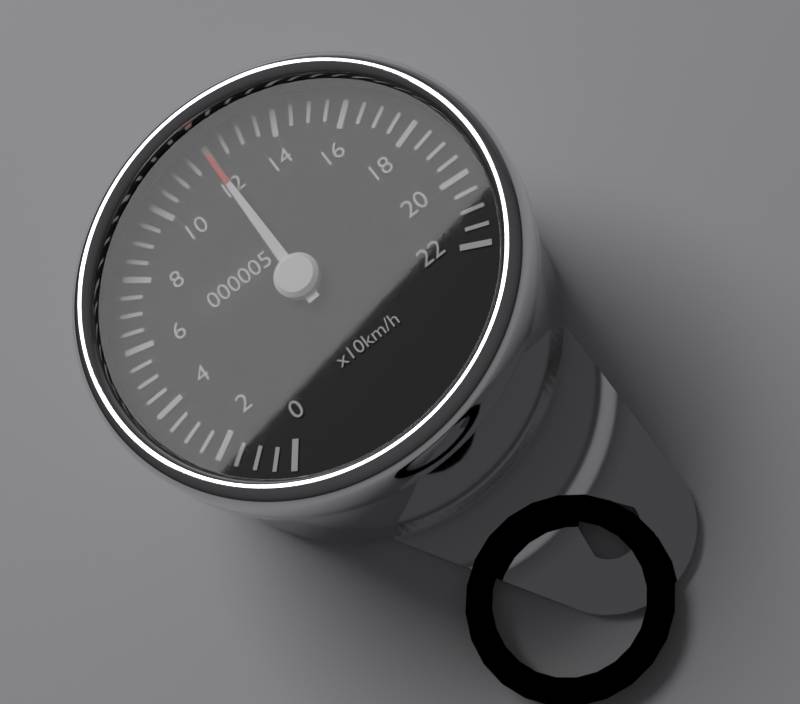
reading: 120 km/h
